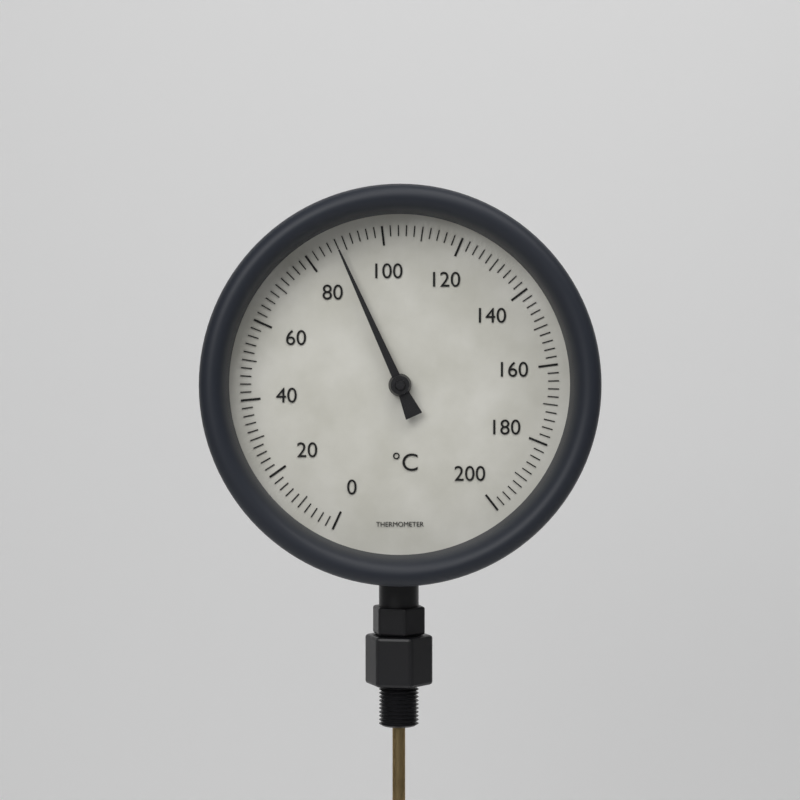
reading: 88 °C
